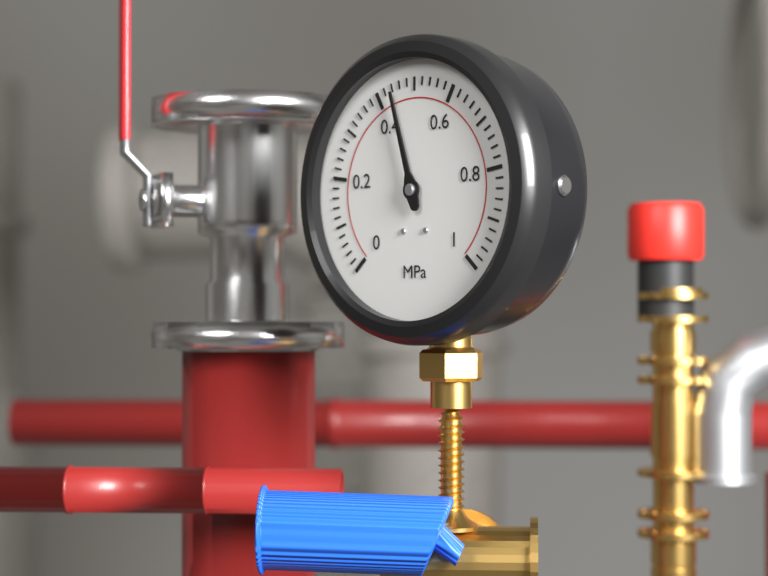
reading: 0.44 MPa
